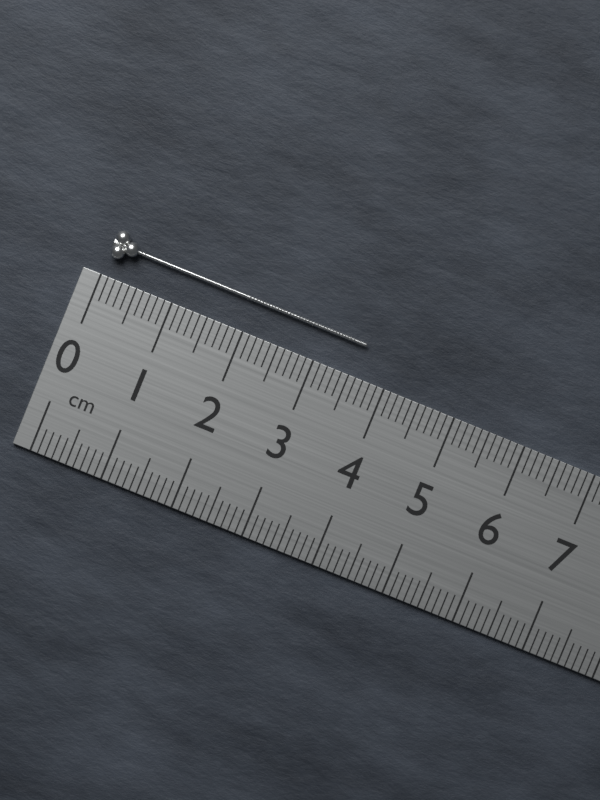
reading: 3.6 cm
